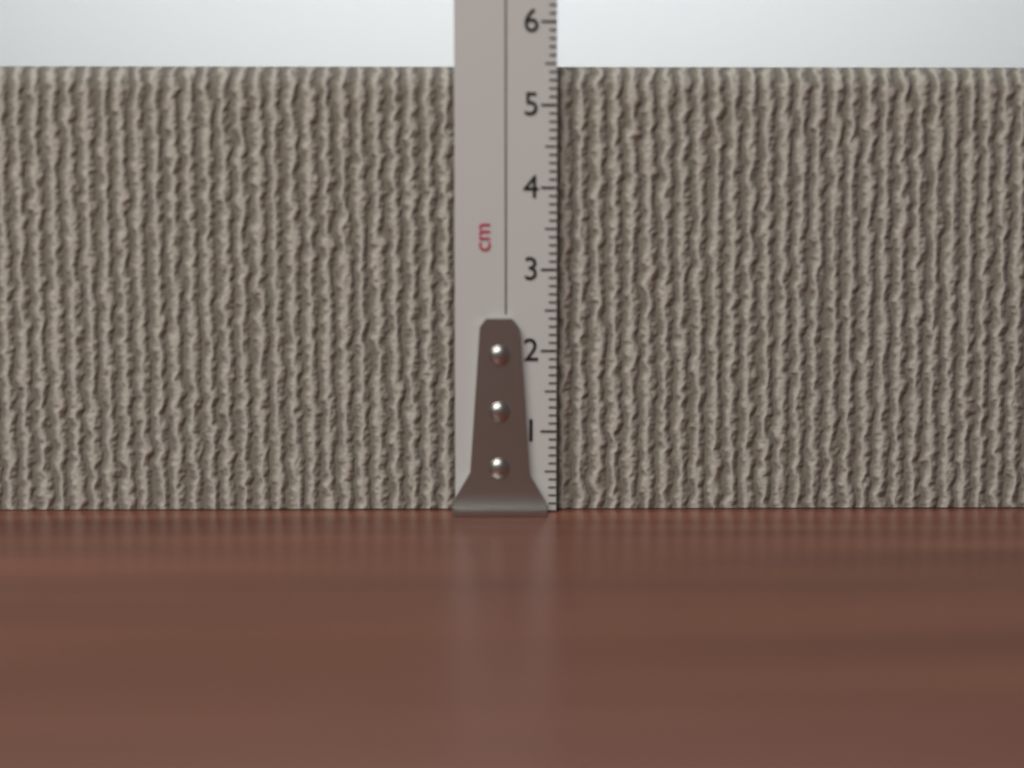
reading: 5.5 cm
